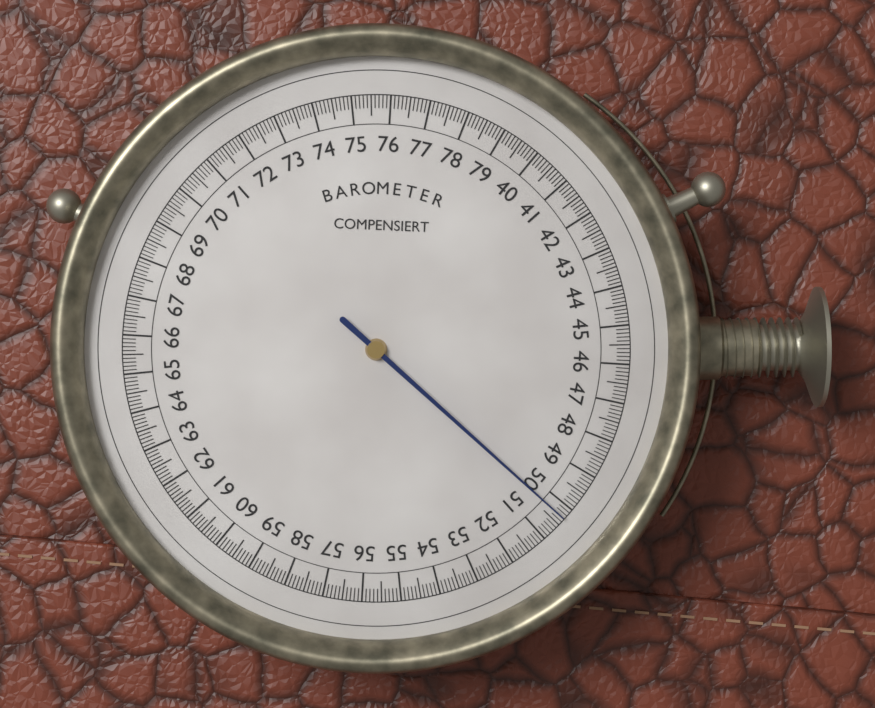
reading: 50.3 (no unit)
